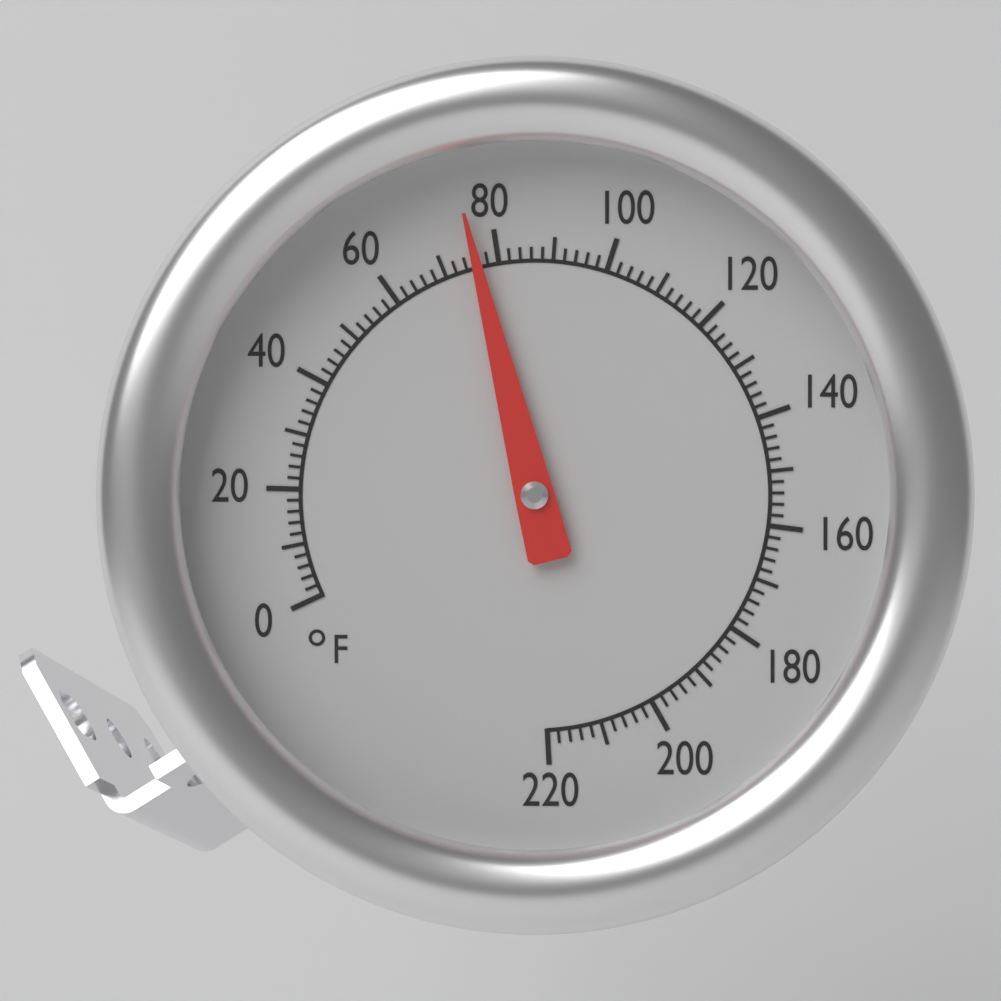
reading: 76 °F
